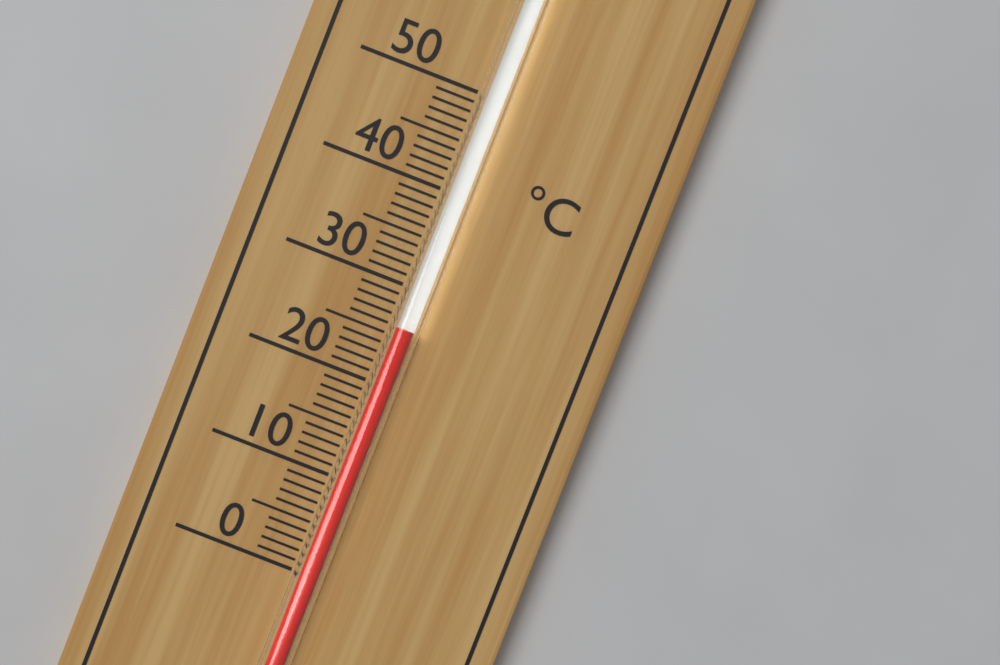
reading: 26 °C
